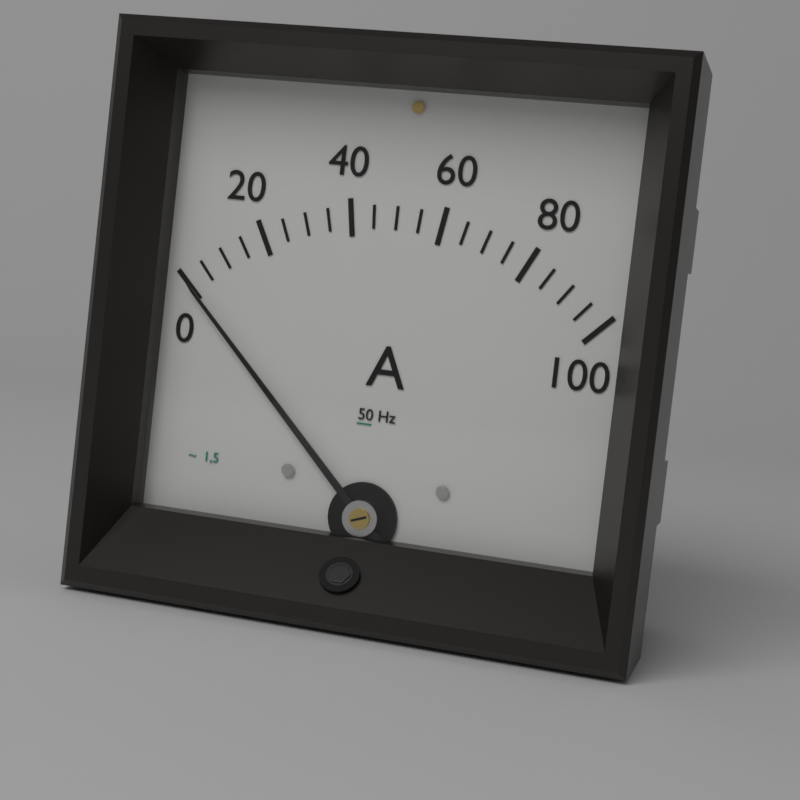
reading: 0 A
